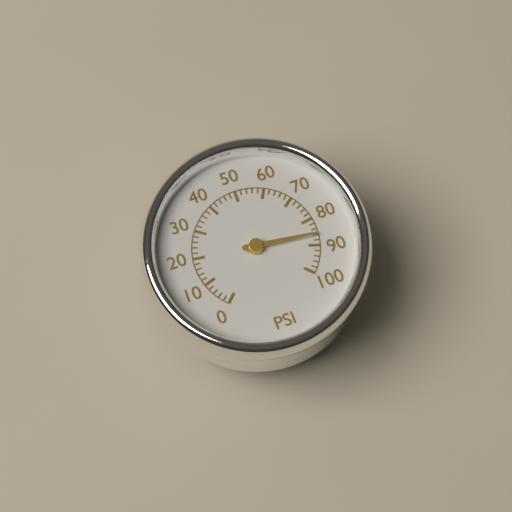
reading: 86 psi
